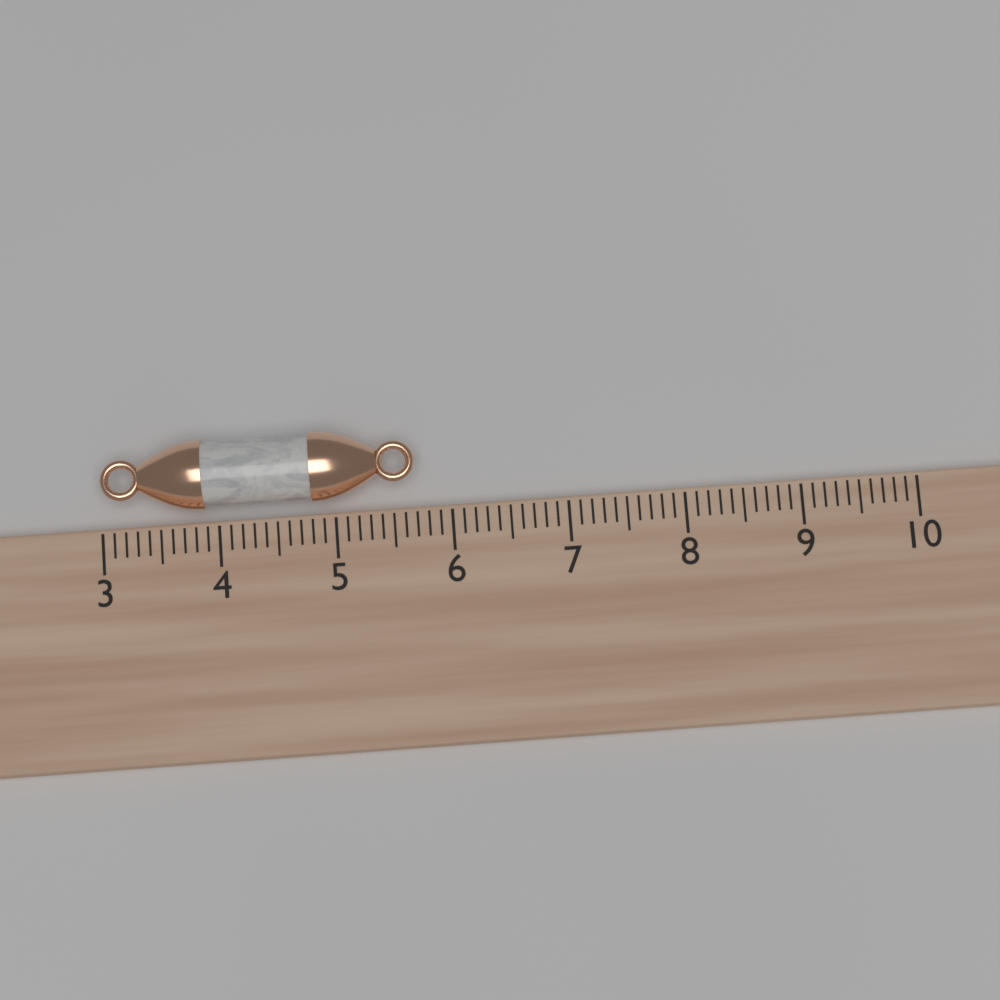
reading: 5.7 (no unit)
